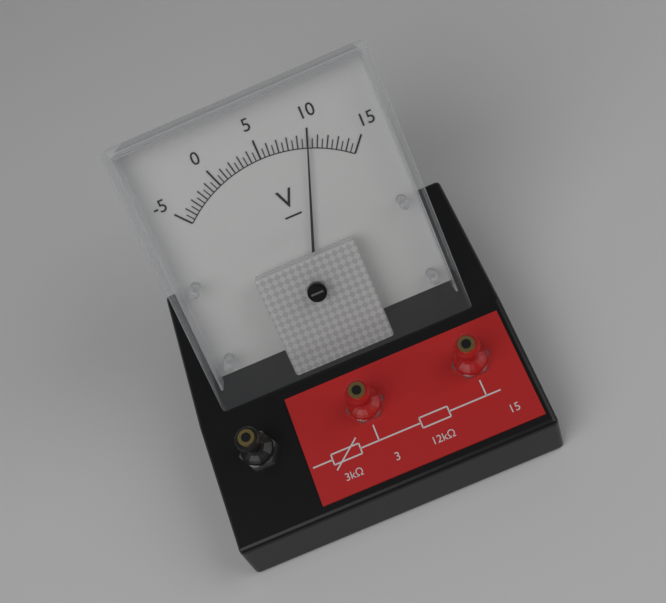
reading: 10.0 V
